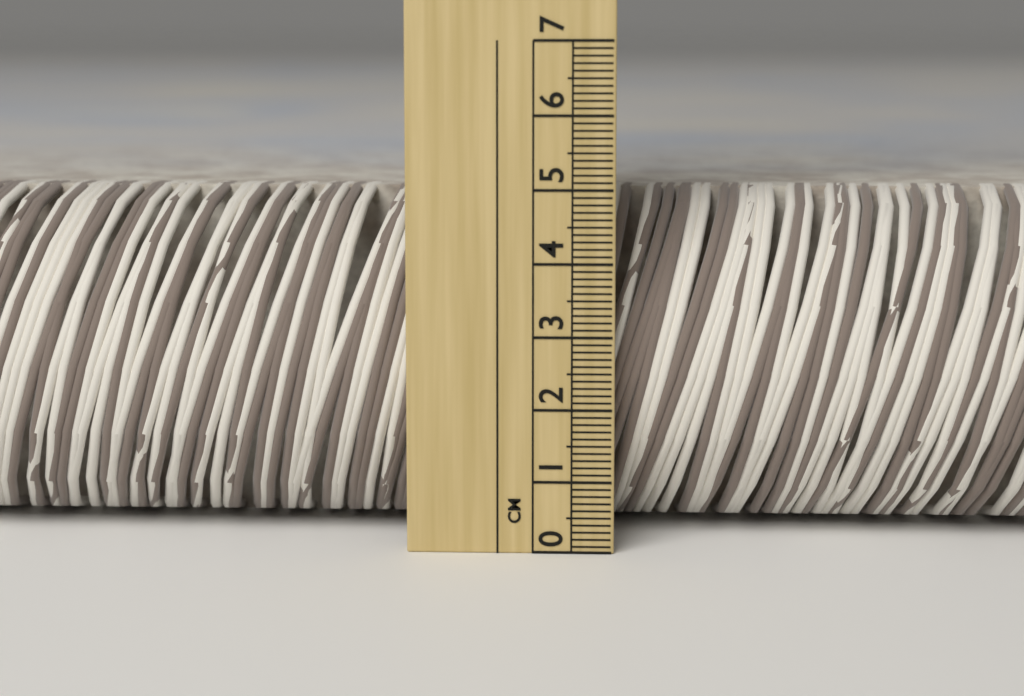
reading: 4.9 cm
